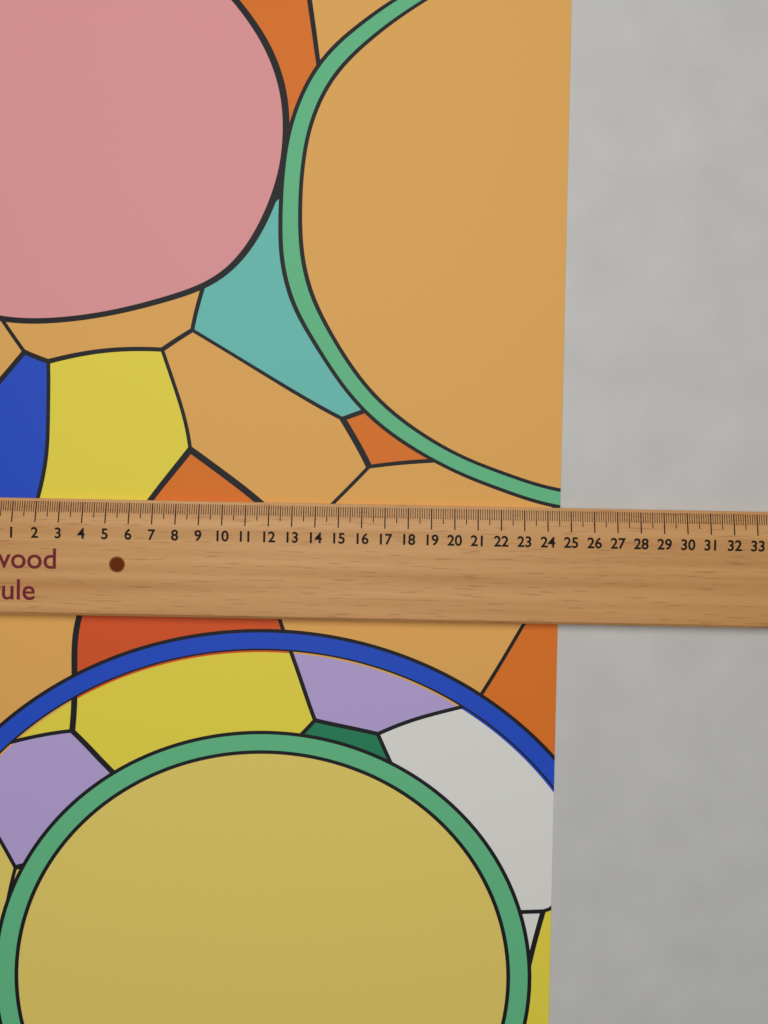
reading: 24.6 (no unit)
